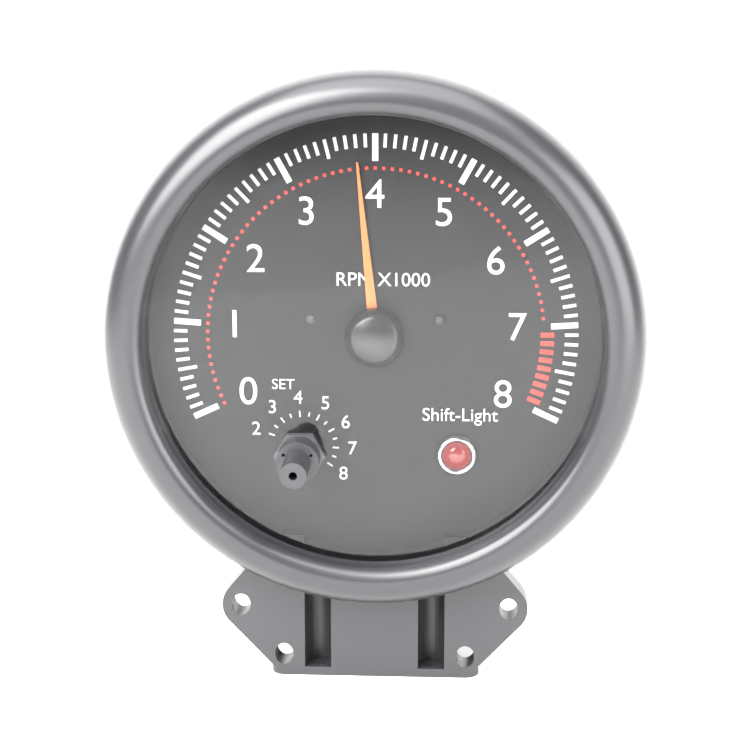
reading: 3.8 RPM x1000
